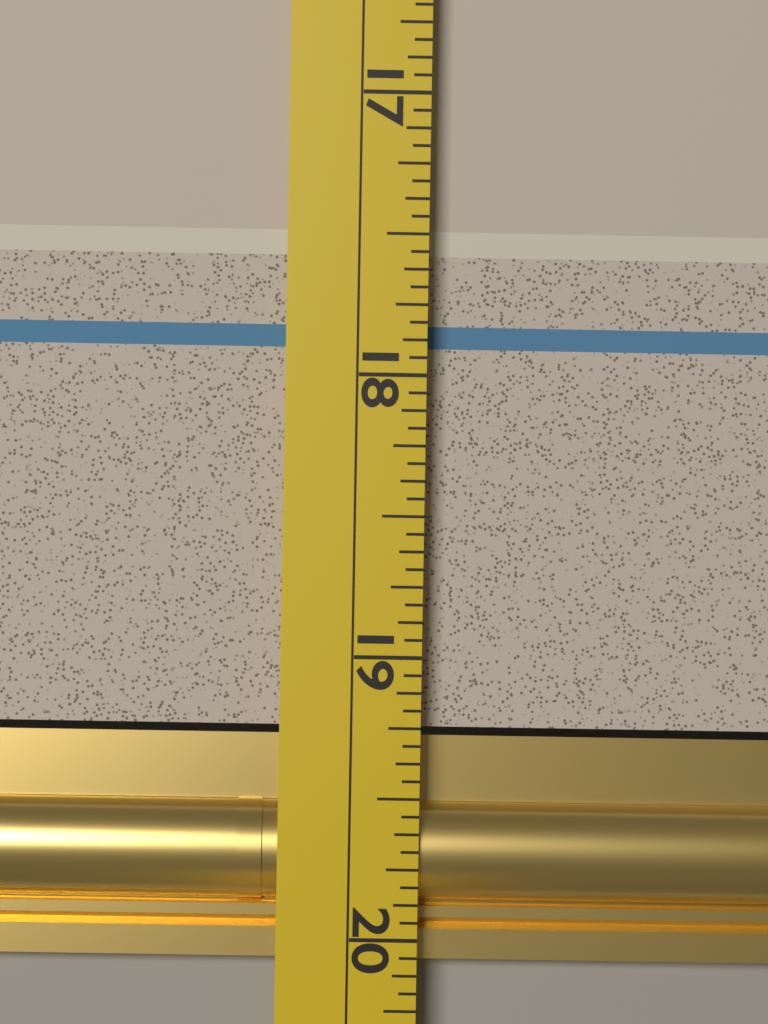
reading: 19.2500 (no unit)
